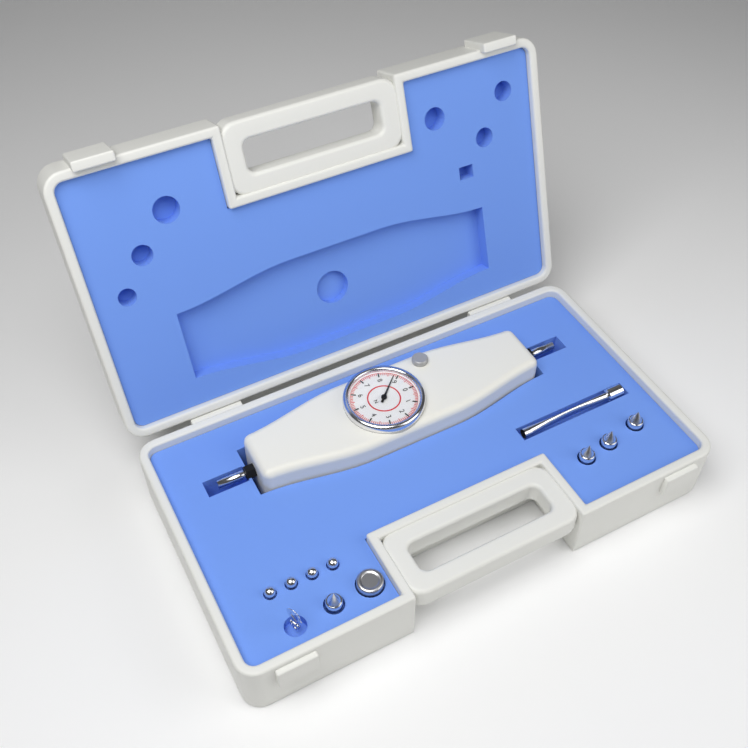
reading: 8.8 N
